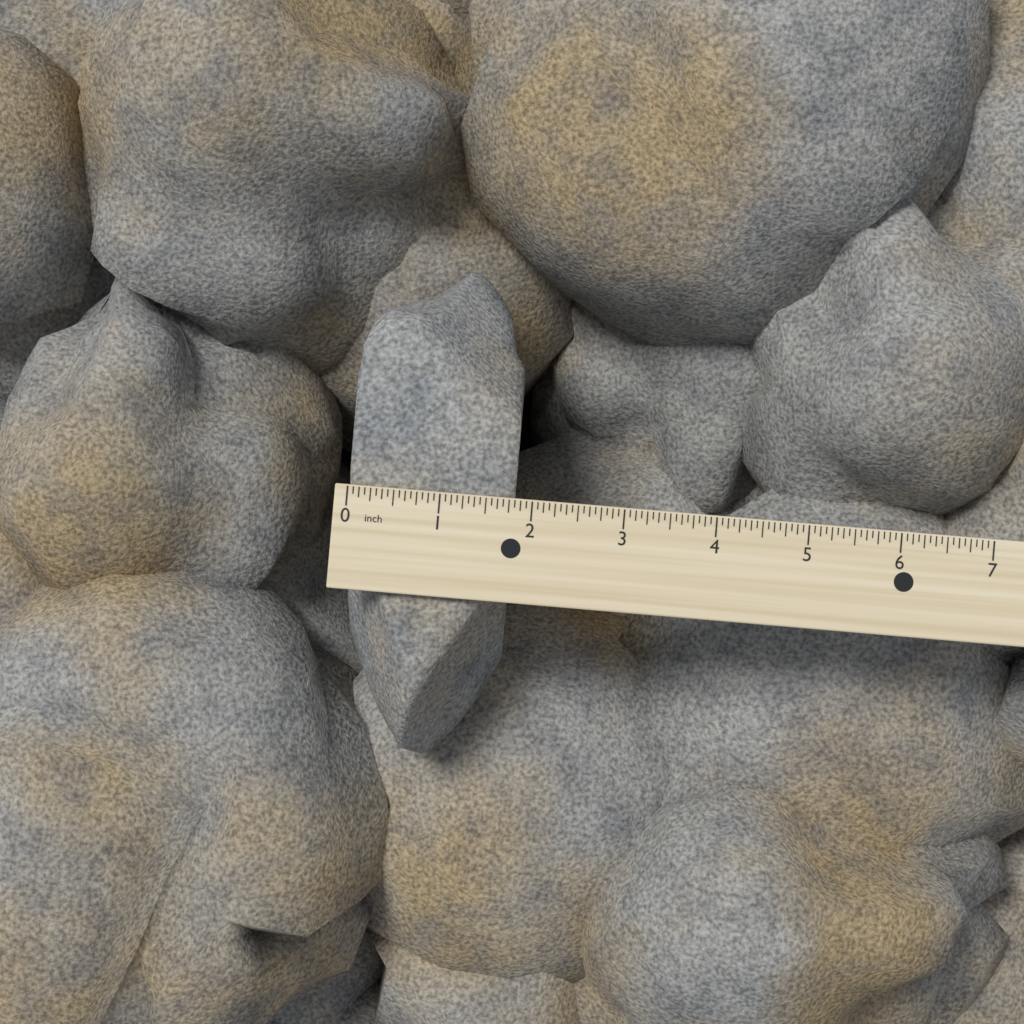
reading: 1.8125 inch
